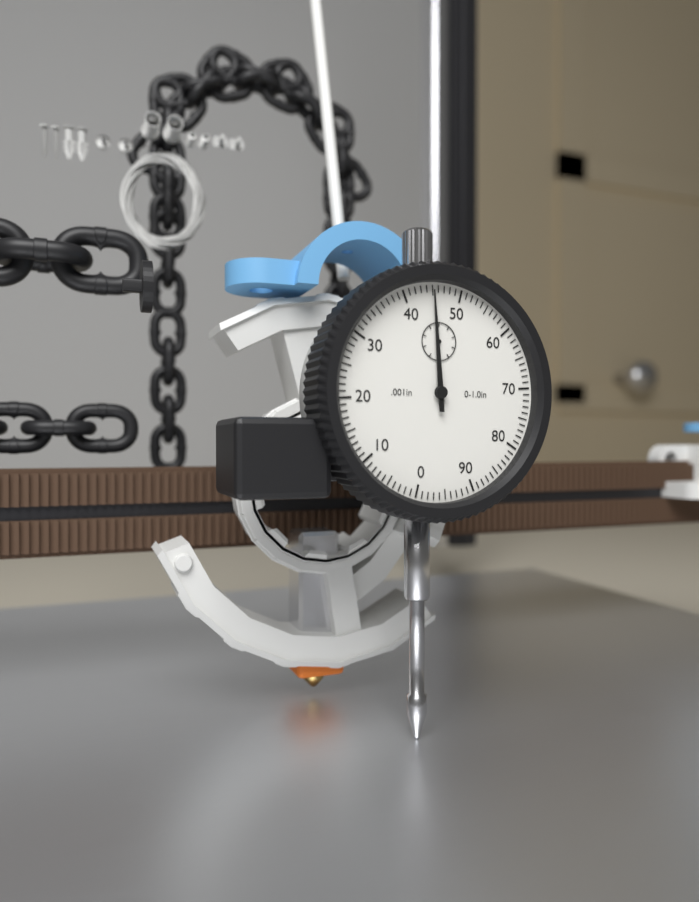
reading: 0.045 in
